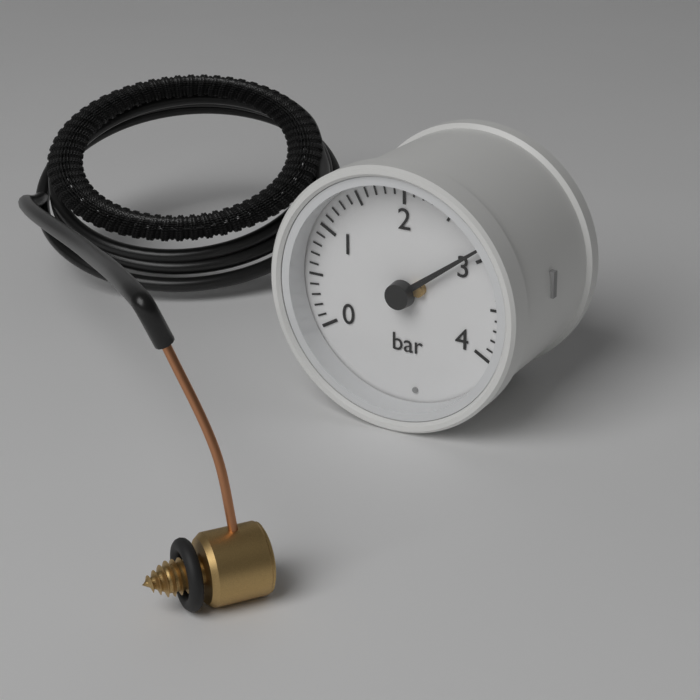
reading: 2.9 bar
